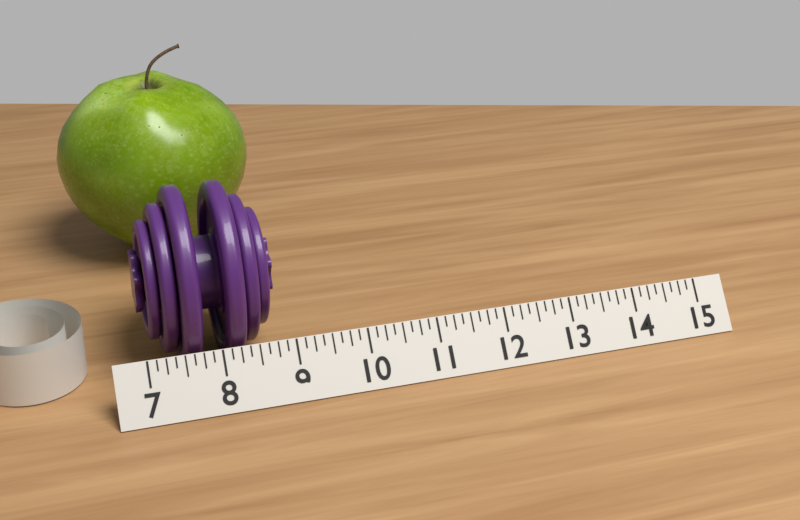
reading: 8.875 (no unit)
